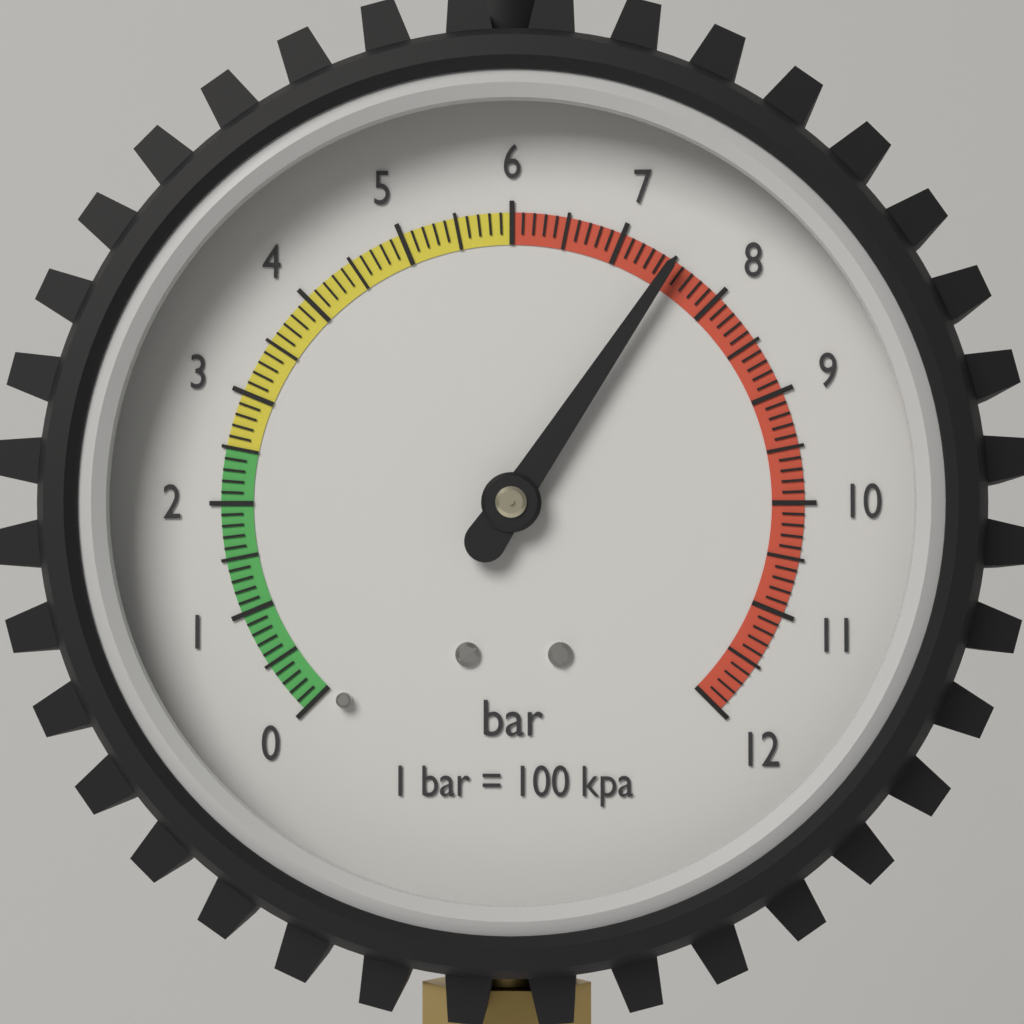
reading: 7.5 bar
